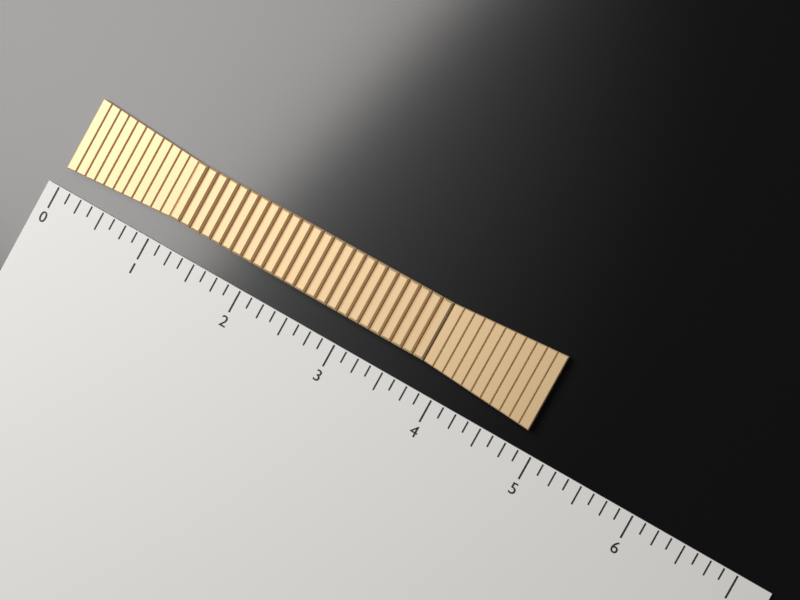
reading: 4.875 (no unit)
